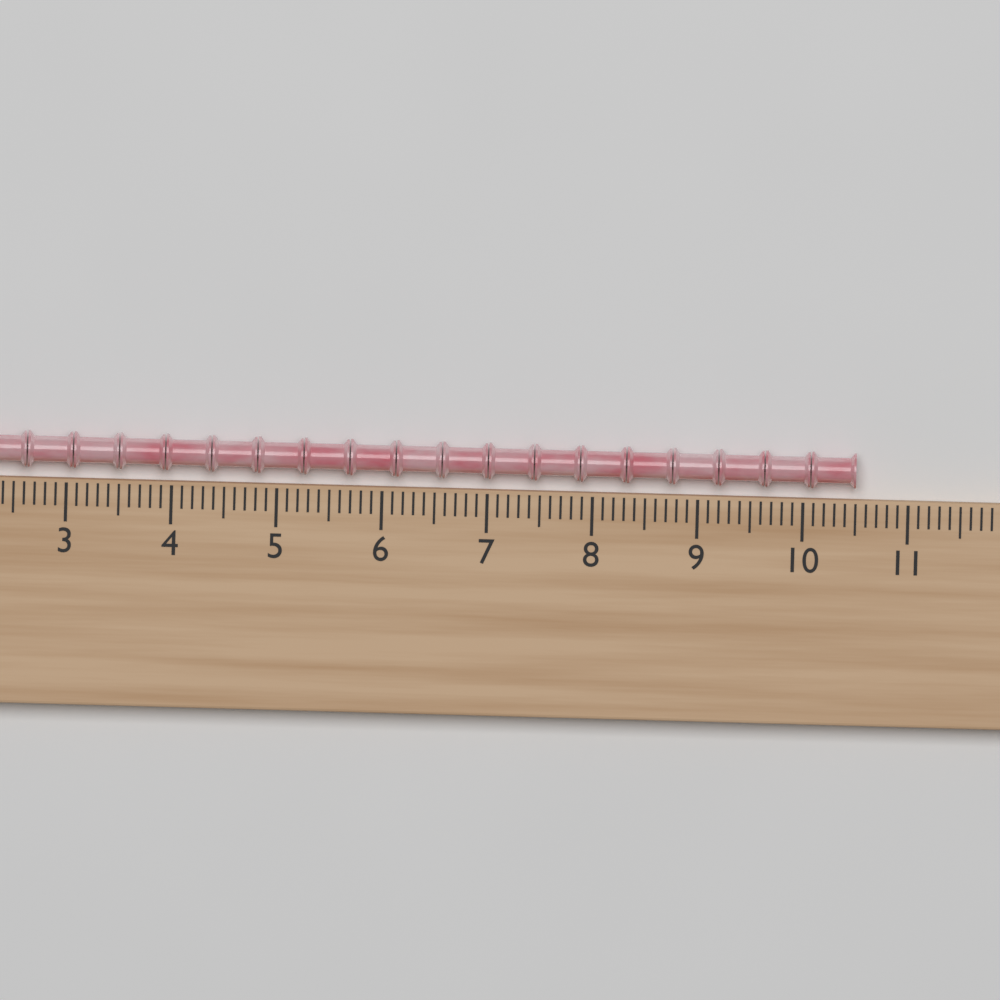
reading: 10.5 (no unit)
